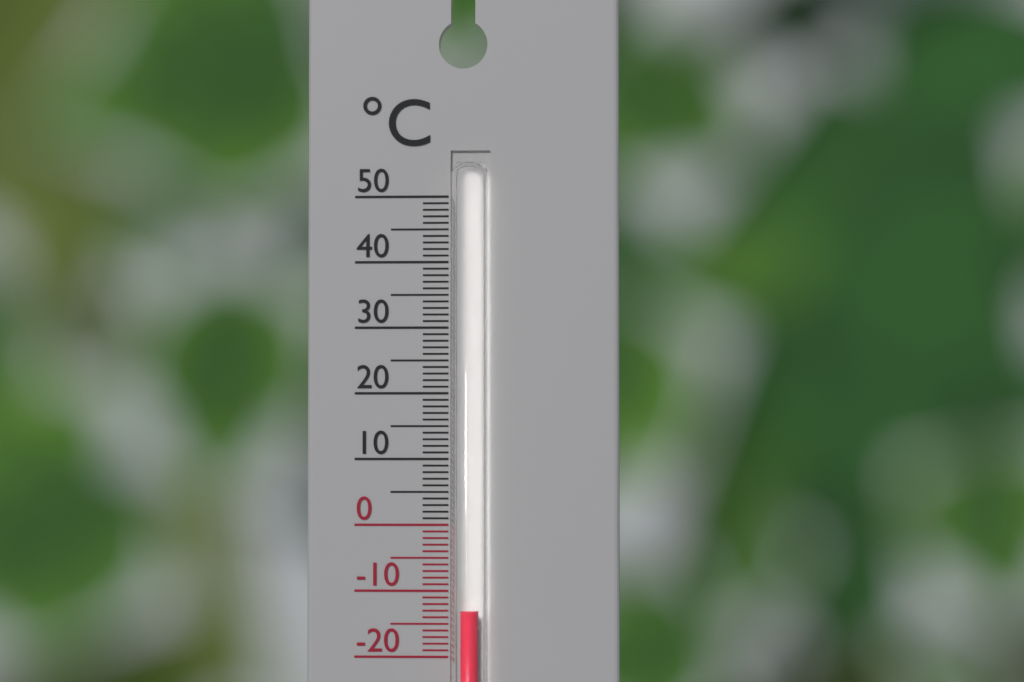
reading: -13 °C
